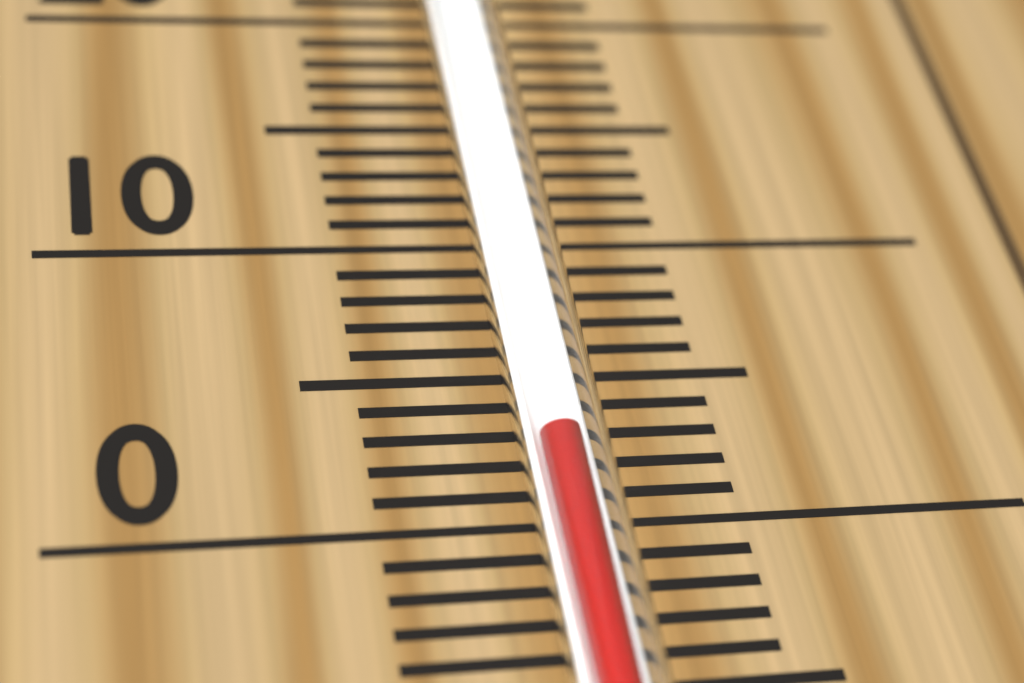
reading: 2 °C
